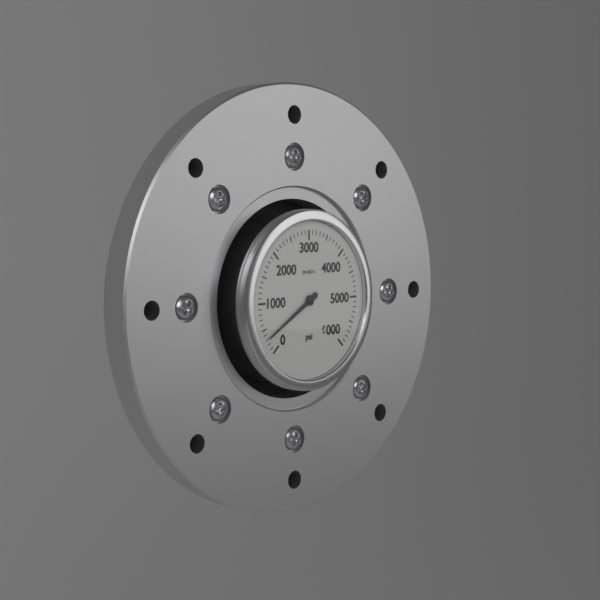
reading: 300 psi
